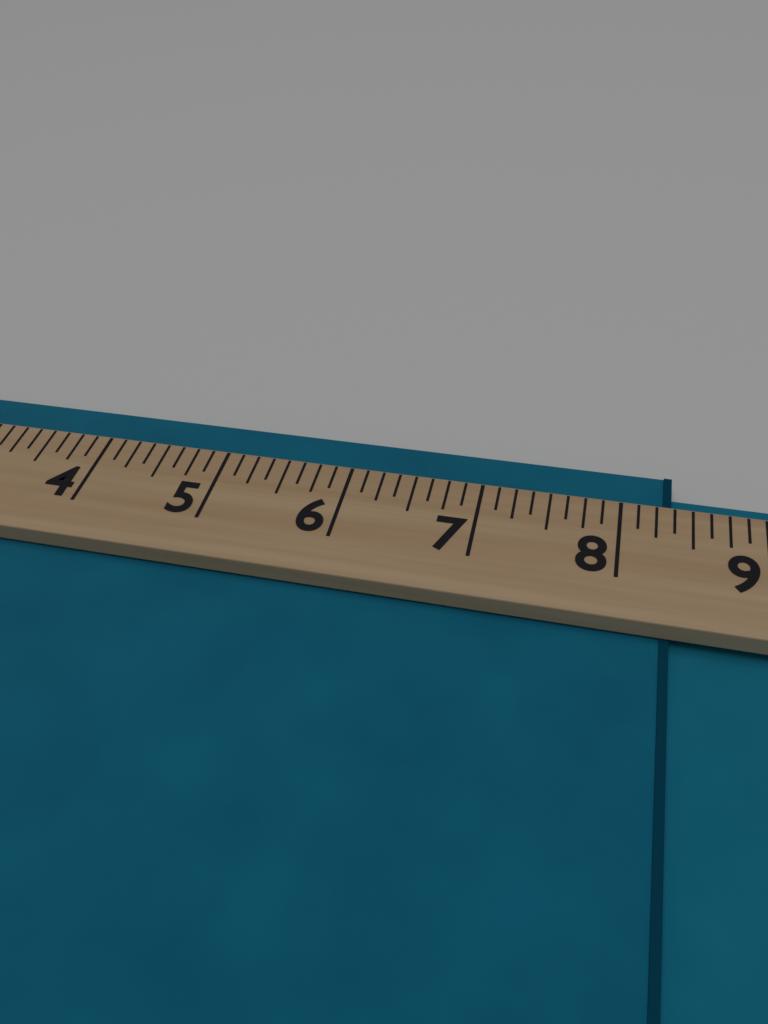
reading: 8.375 (no unit)
